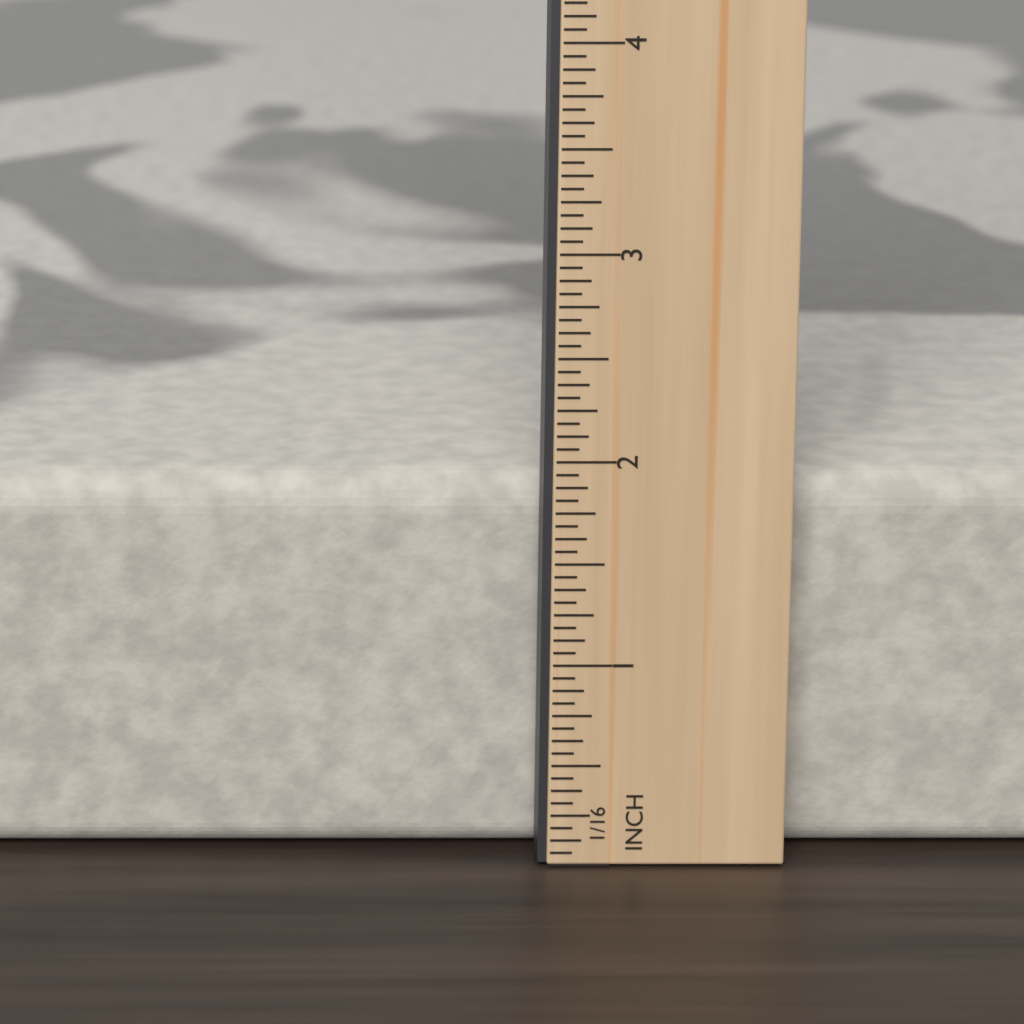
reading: 1.8750 in
